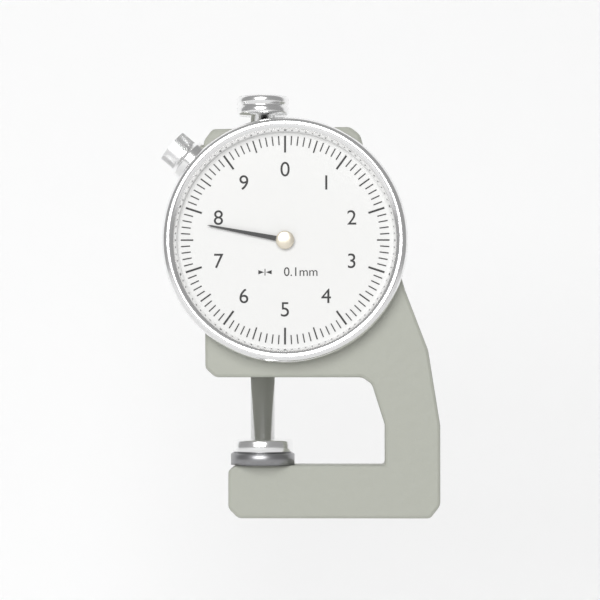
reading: 7.8 mm
